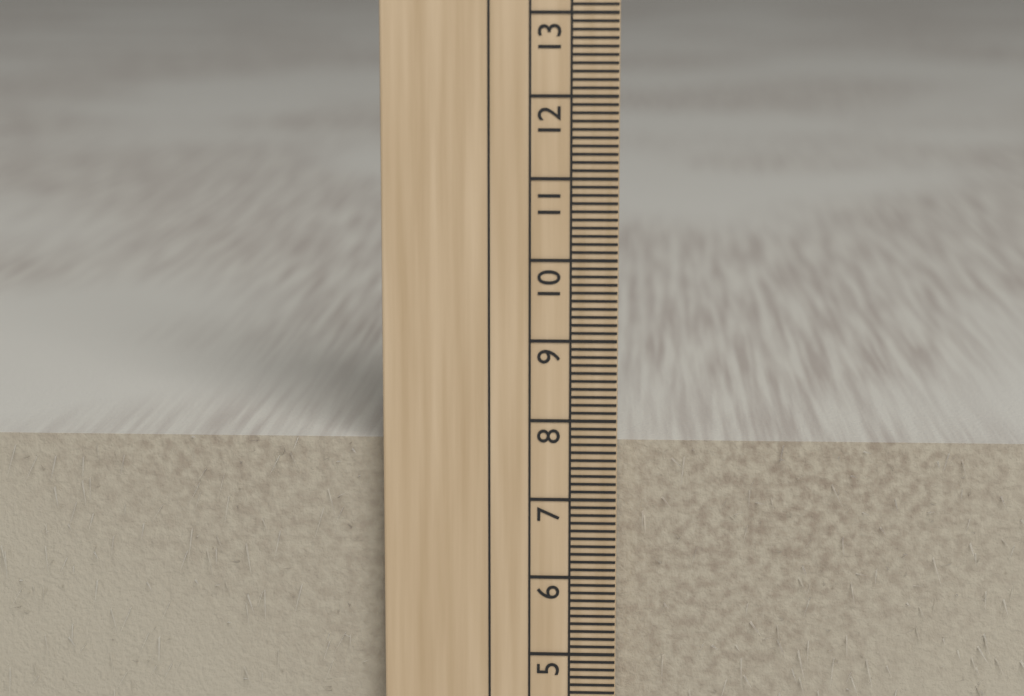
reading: 7.7 cm
